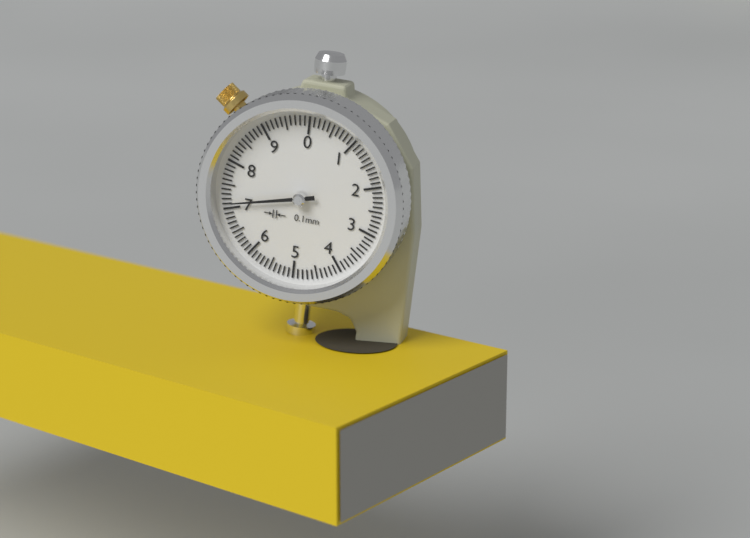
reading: 7.1 mm
